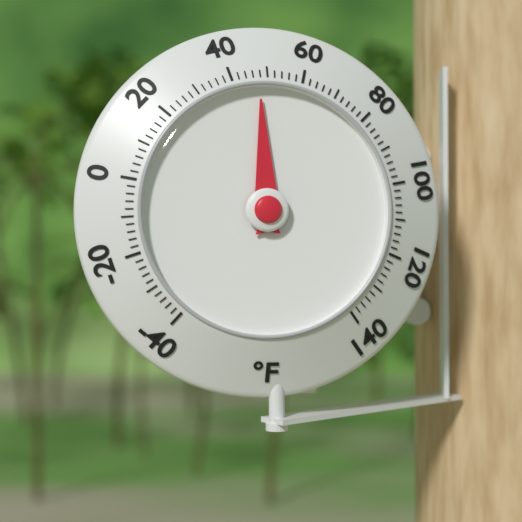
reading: 48 °F
